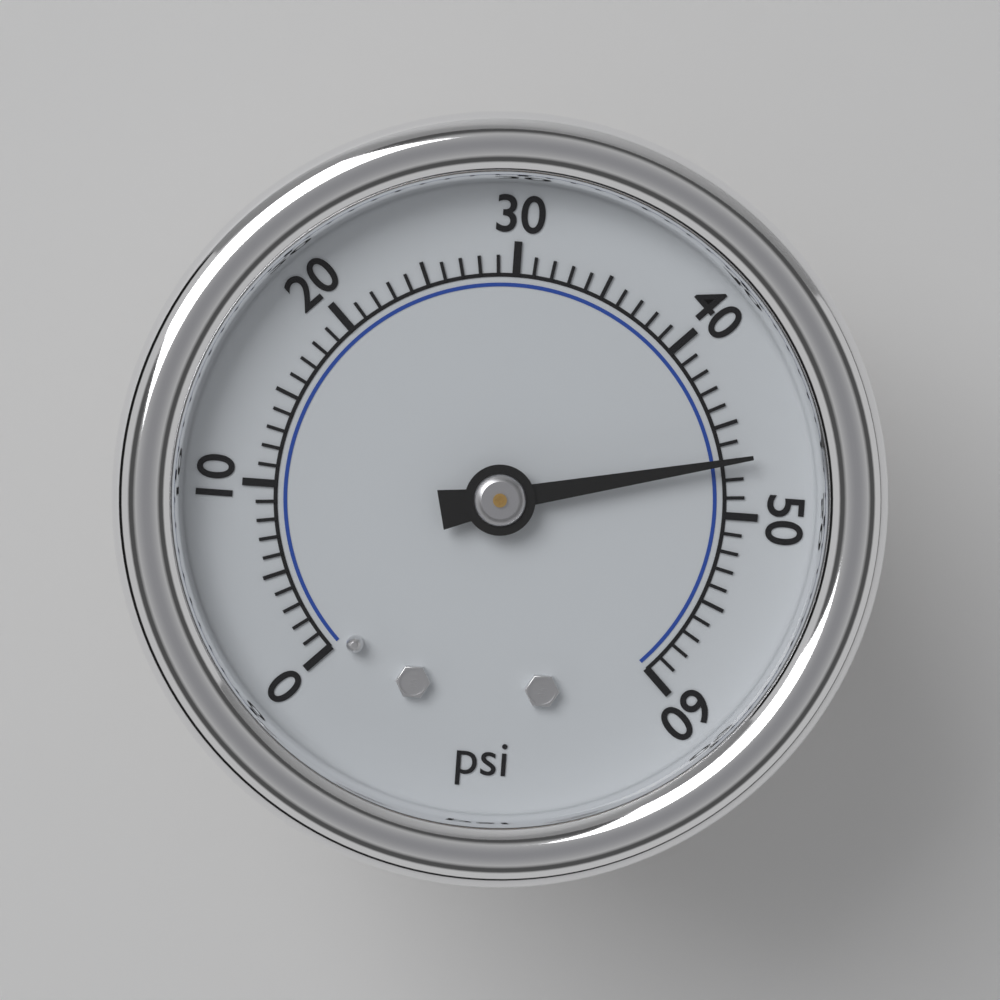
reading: 47 psi
